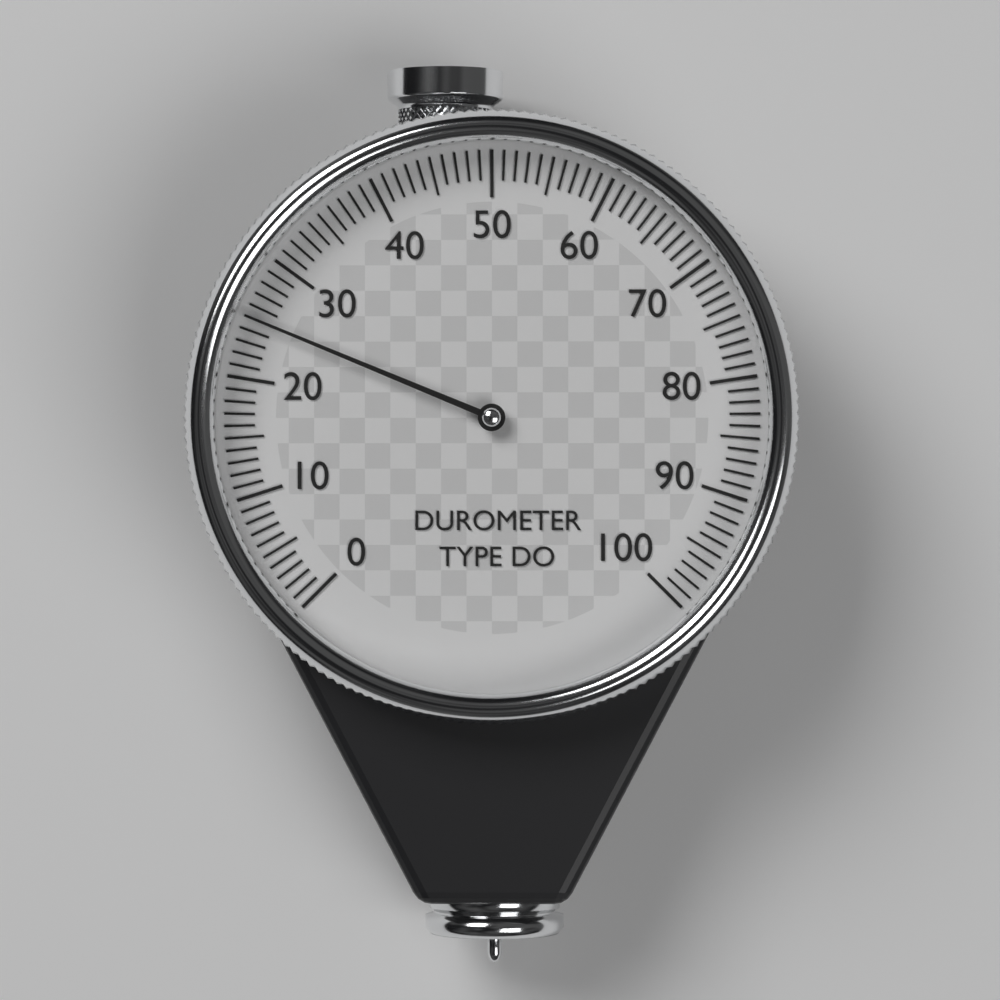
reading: 25 (no unit)
